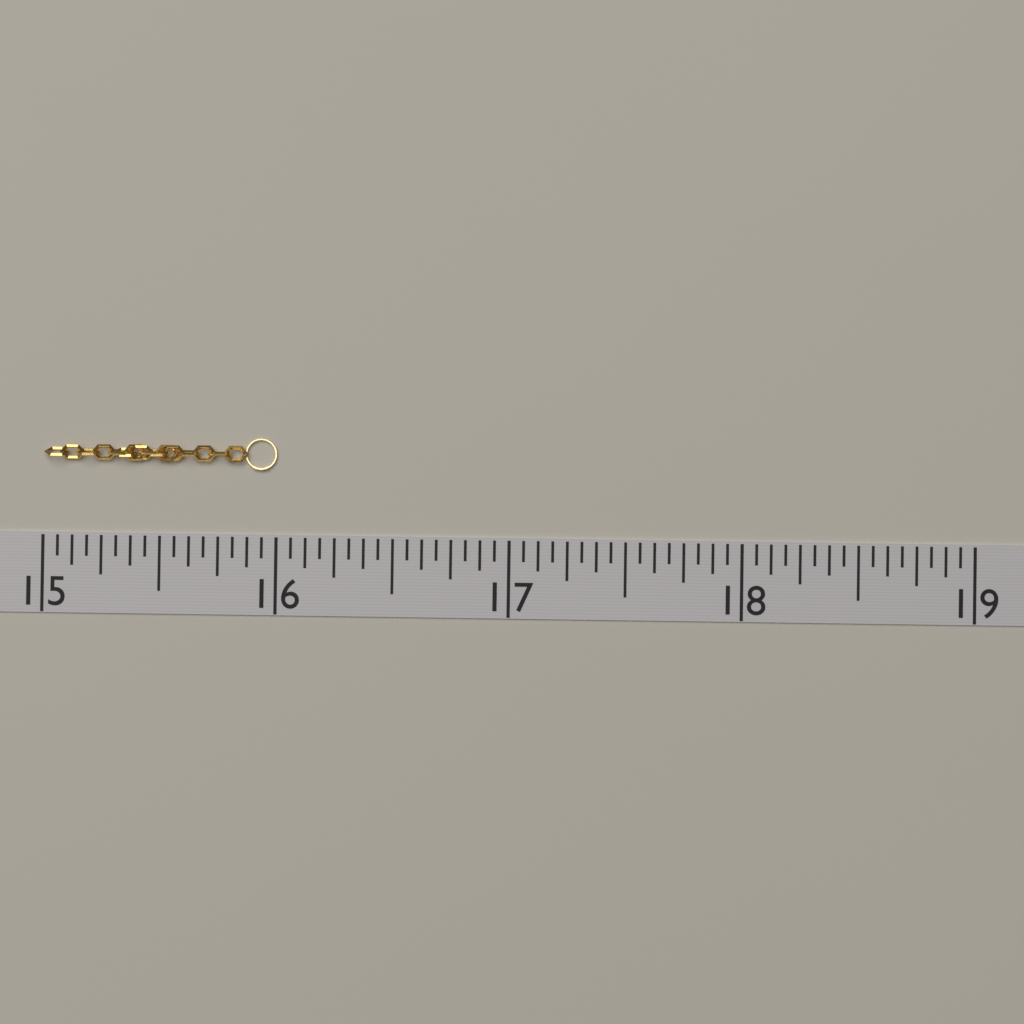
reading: 16.0000 (no unit)
